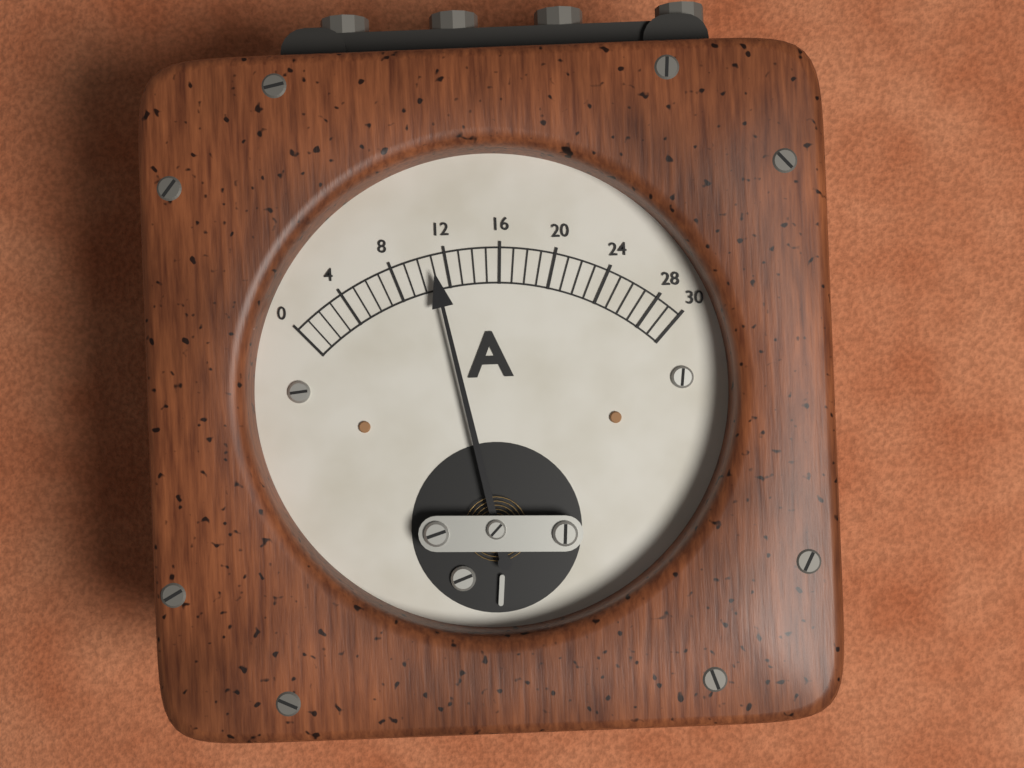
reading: 11 A
